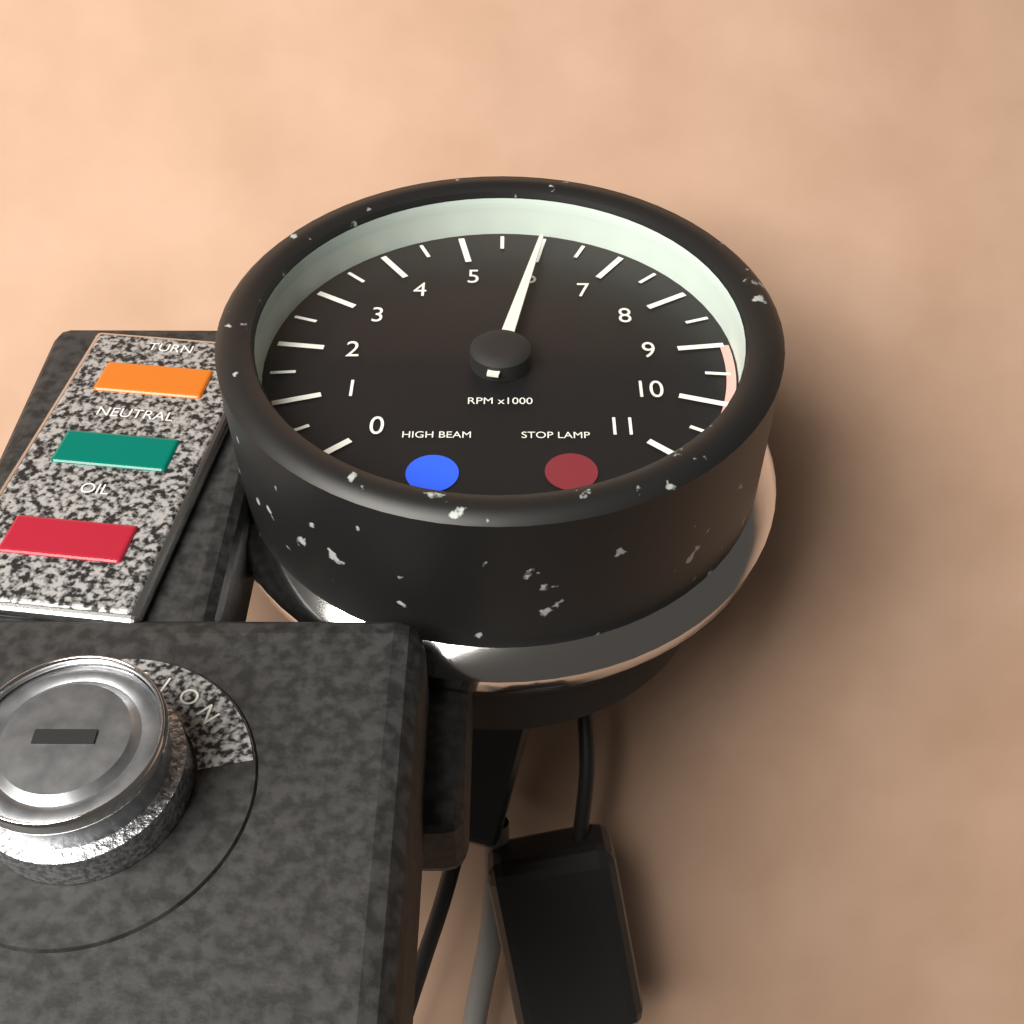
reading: 6000 RPM
